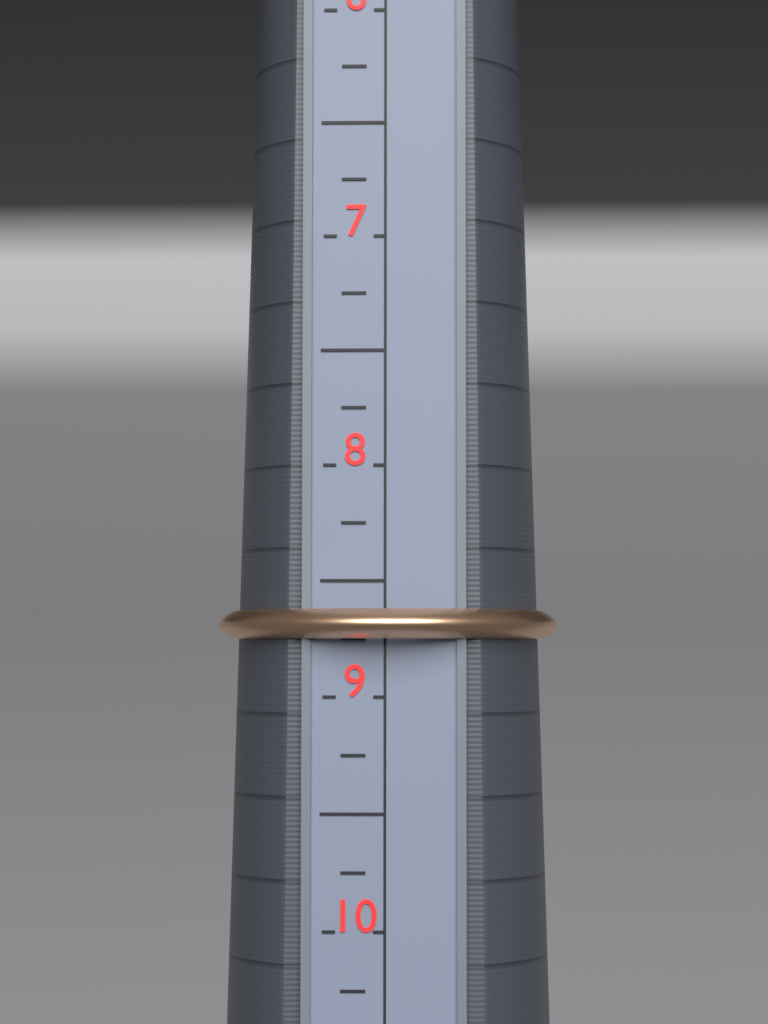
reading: 8.75 (no unit)
